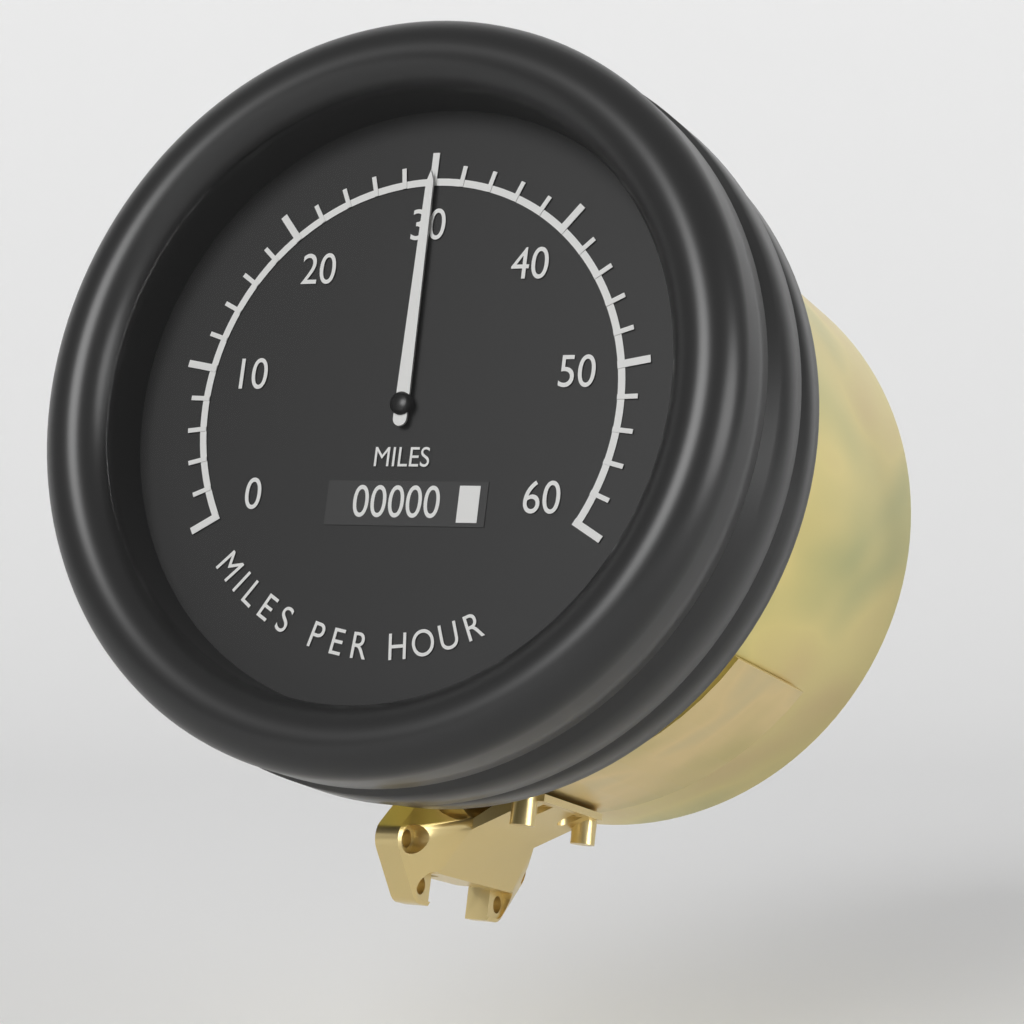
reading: 30 mph
